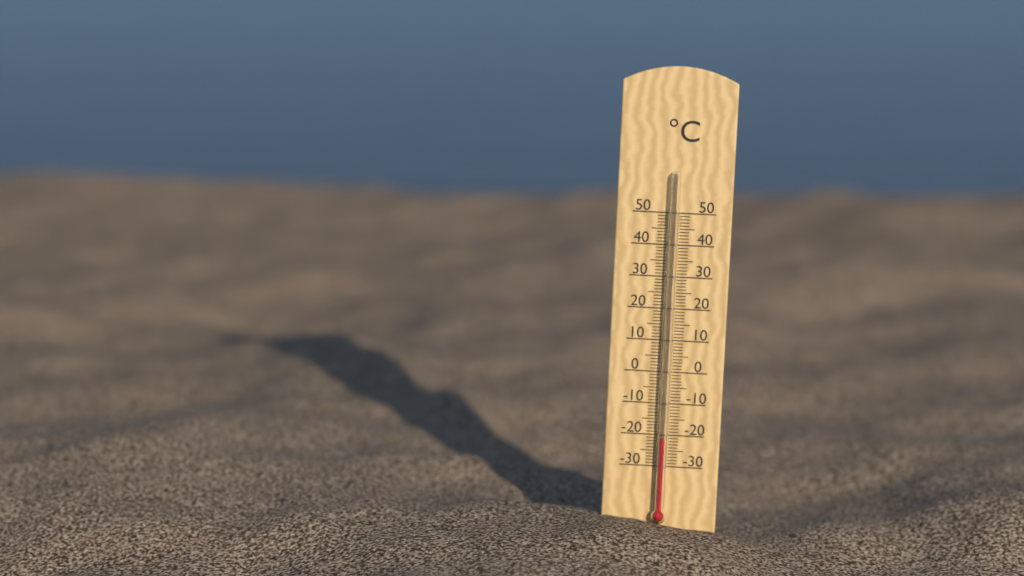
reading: -21 °C
